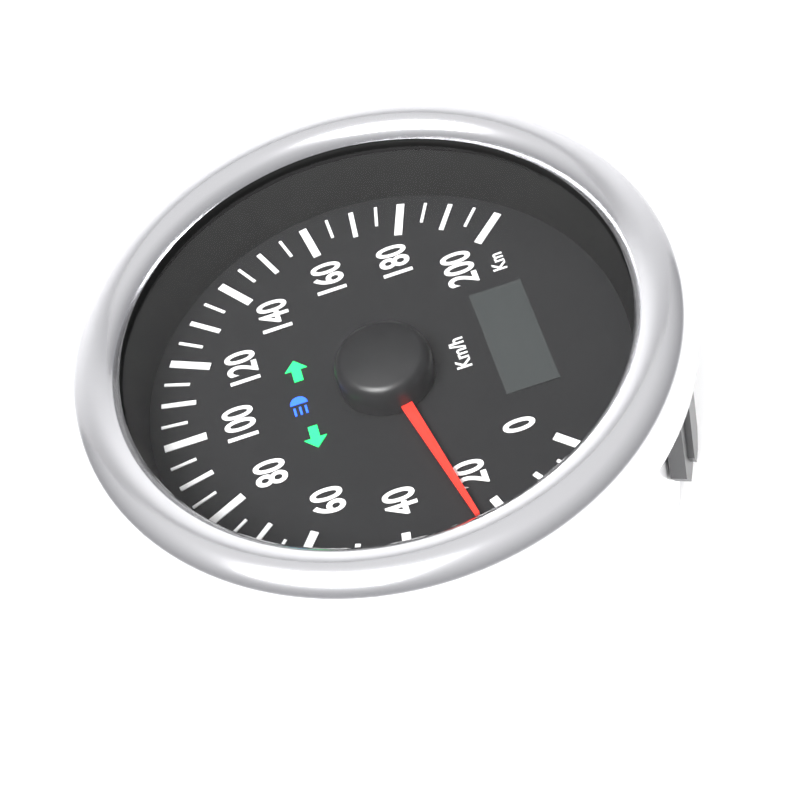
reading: 25 km/h
